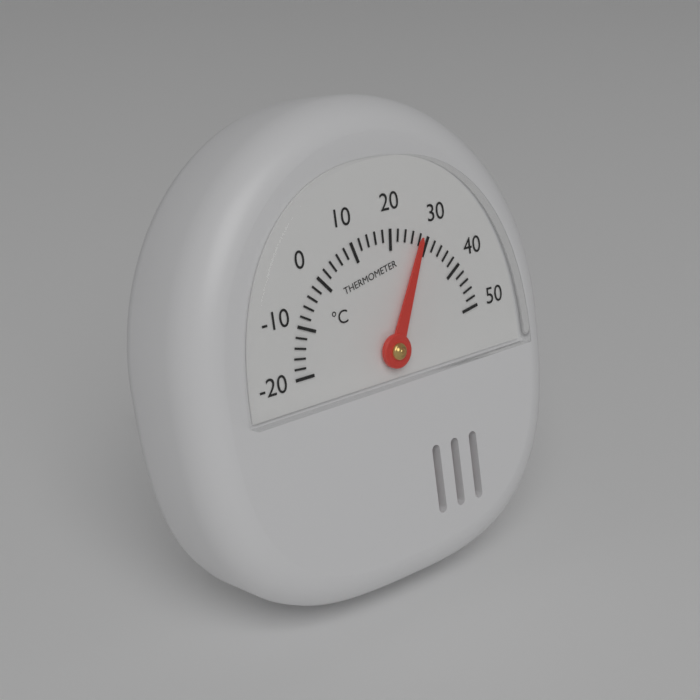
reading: 28 °C
